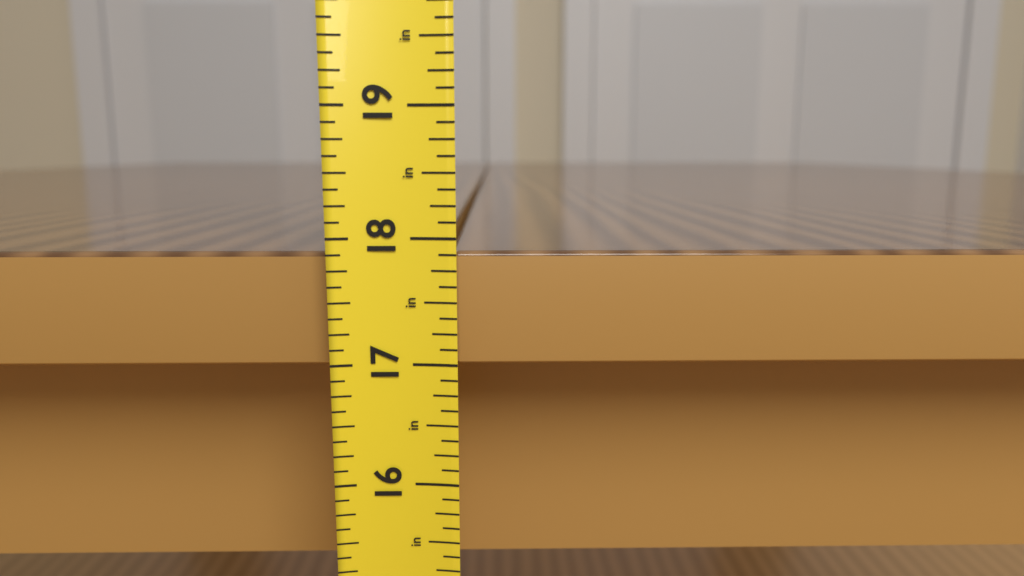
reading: 17.875 in
